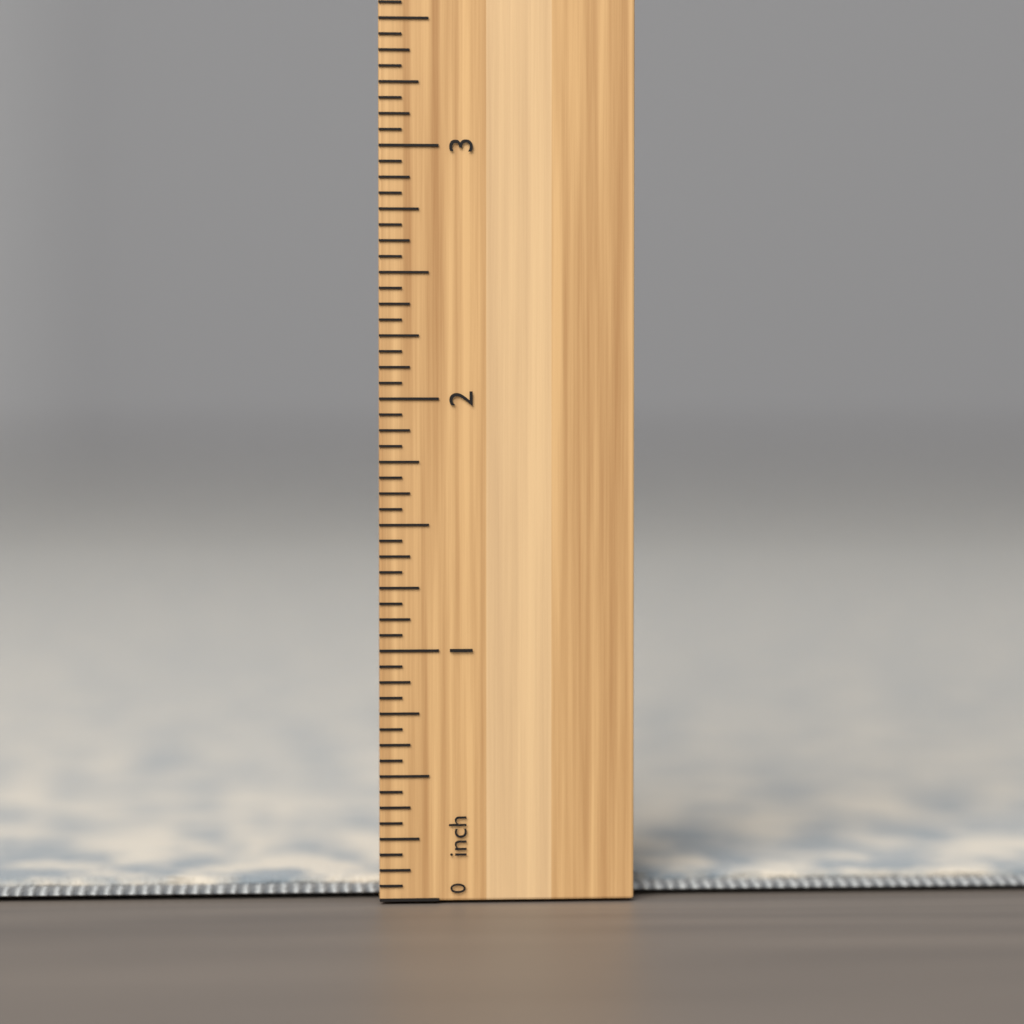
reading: 0.0625 inch
